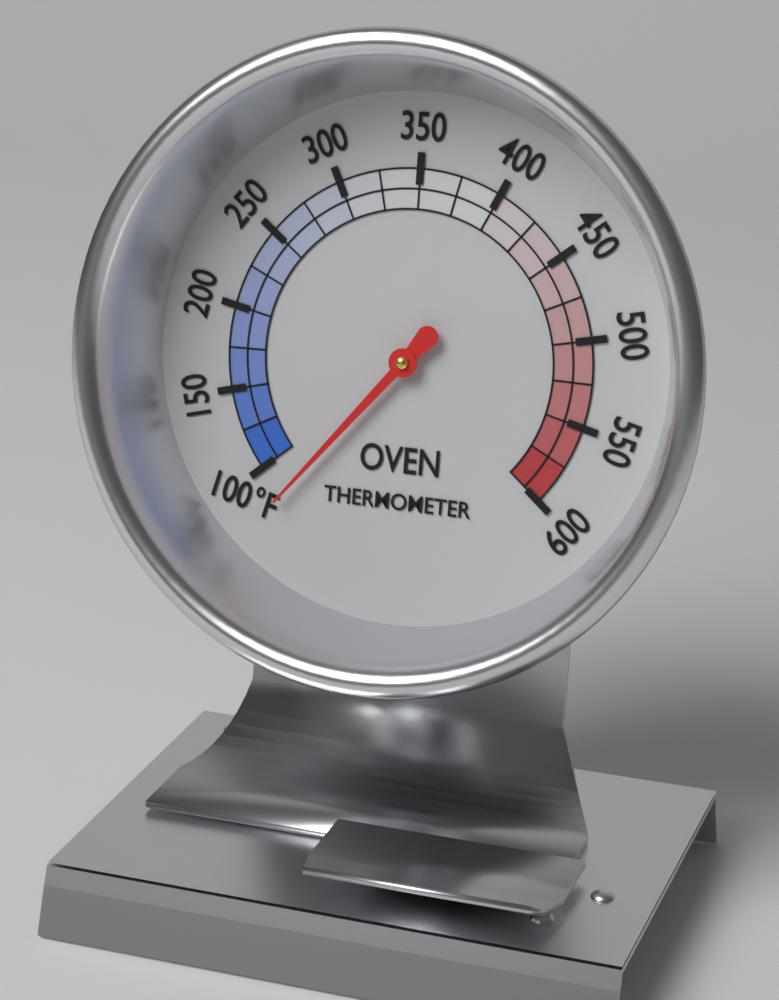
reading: 80 °F
